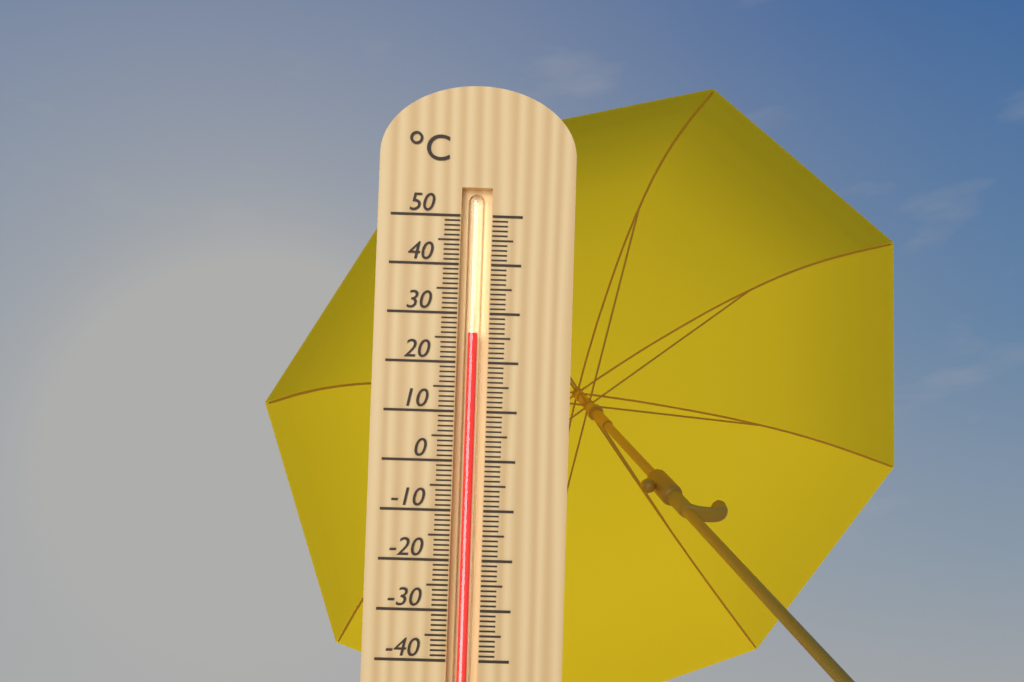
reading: 26 °C
